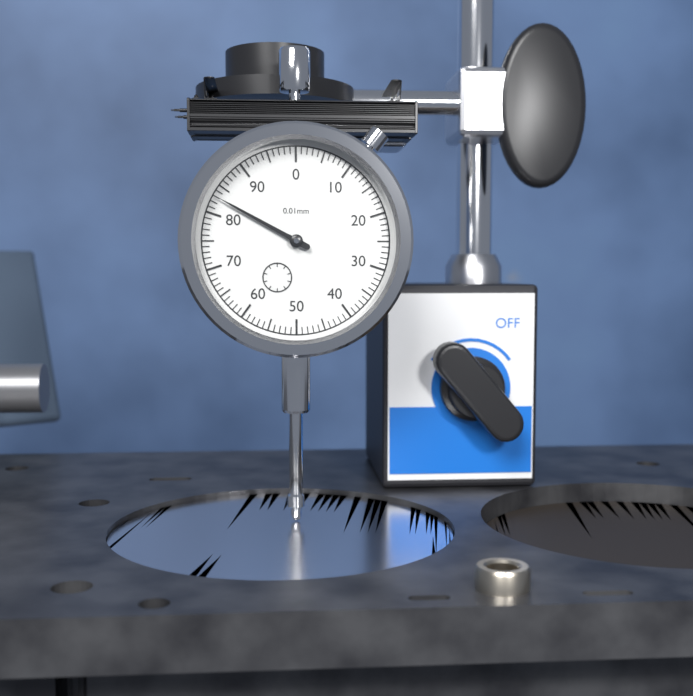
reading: 83 0.01mm
